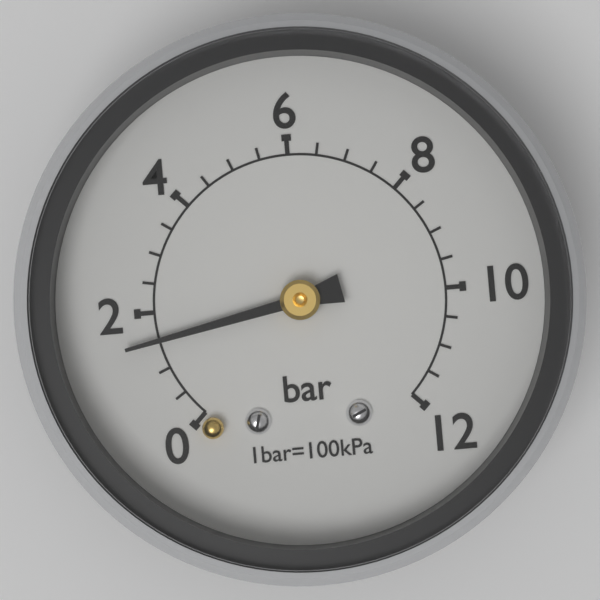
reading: 1.5 bar
